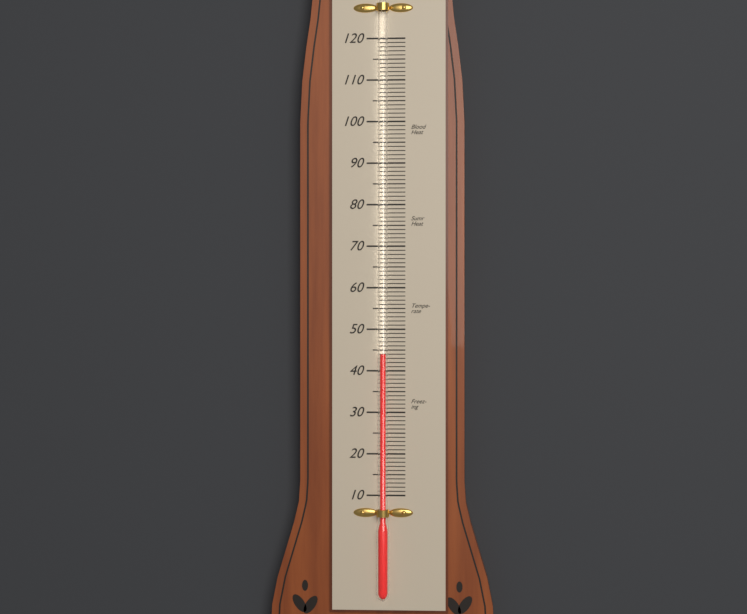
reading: 44 (no unit)
